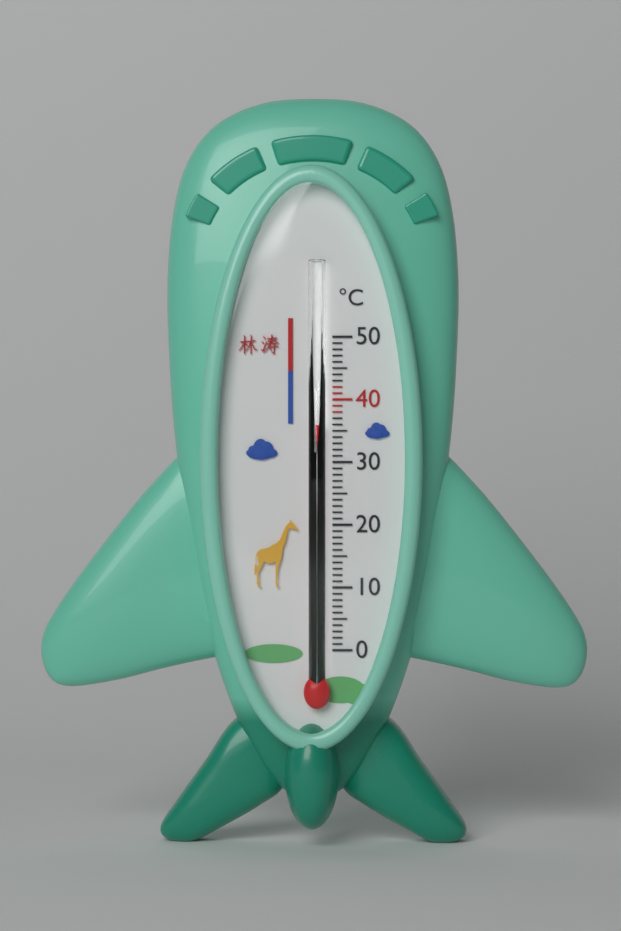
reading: 36 °C
